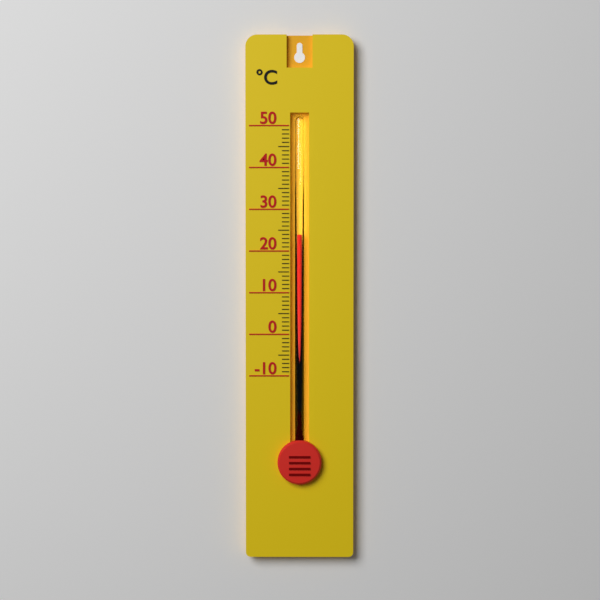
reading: 24 °C
